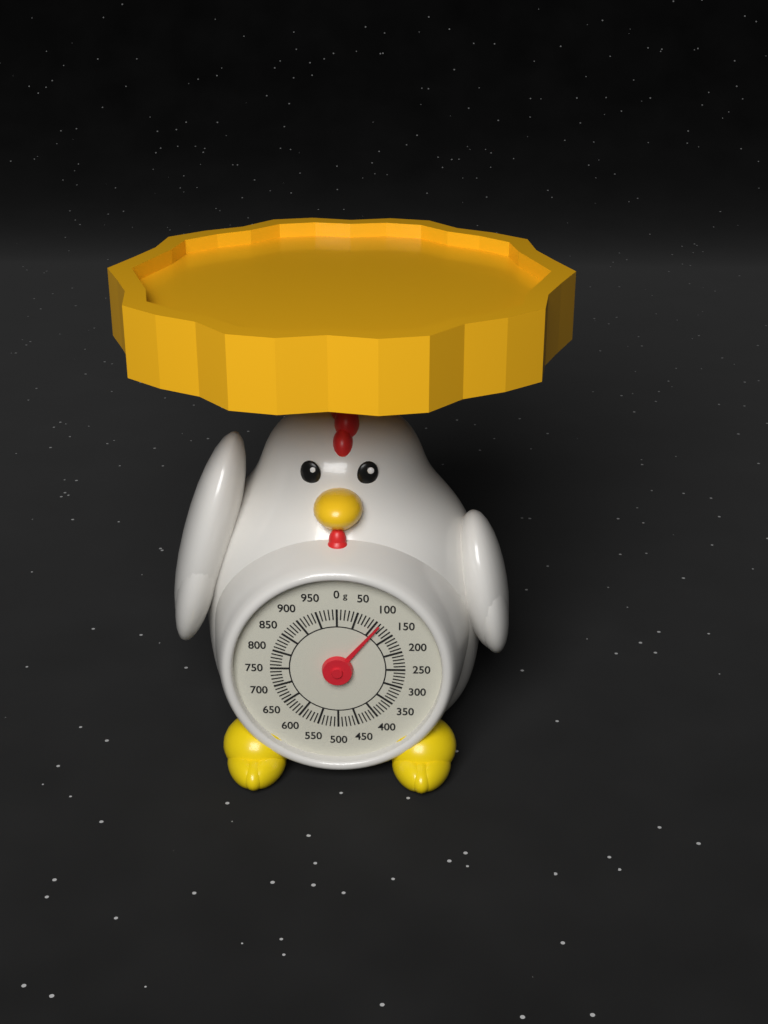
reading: 110 g
